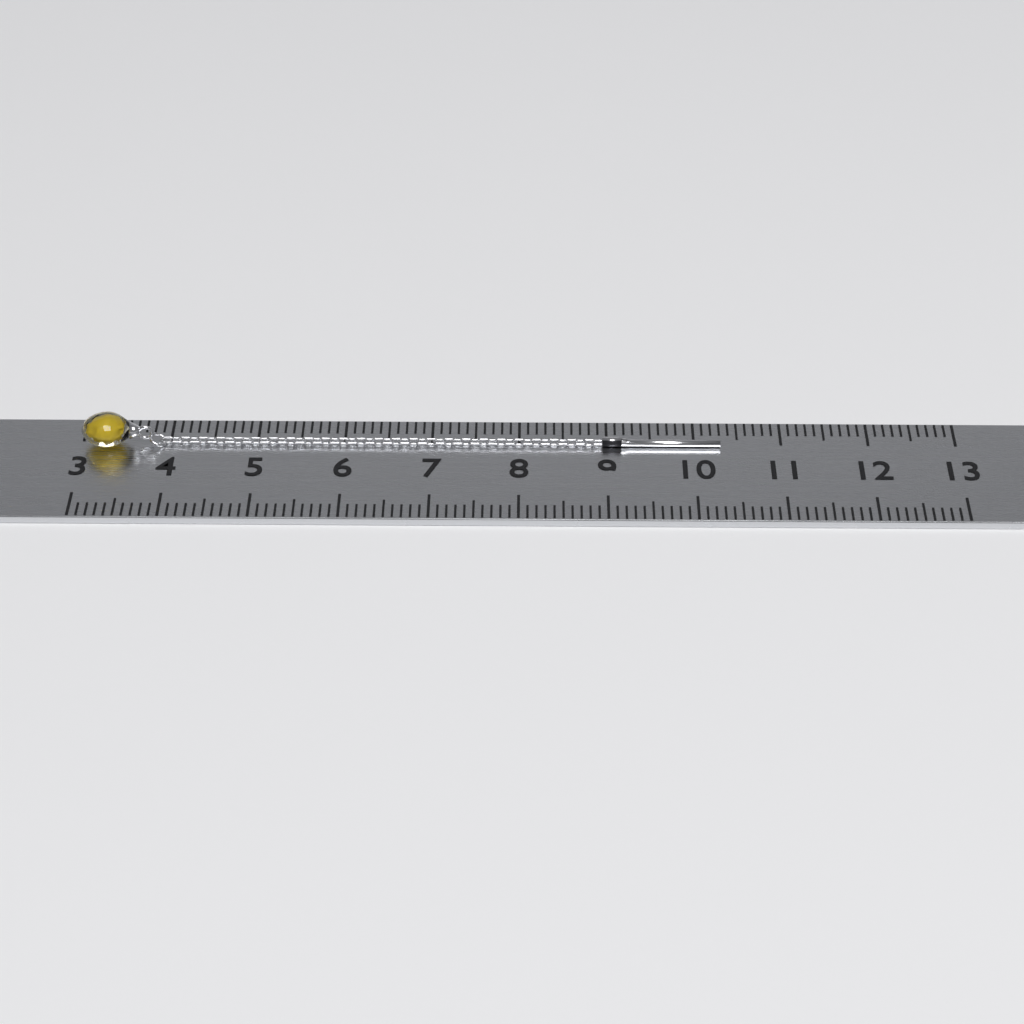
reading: 10.3 (no unit)
